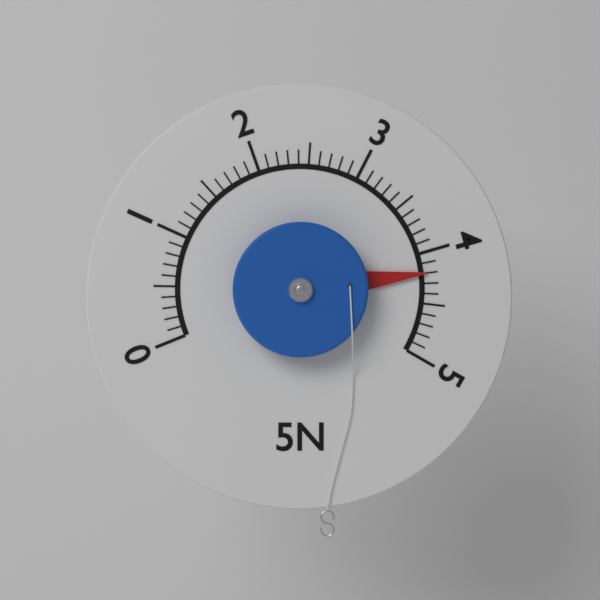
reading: 4.2 N
